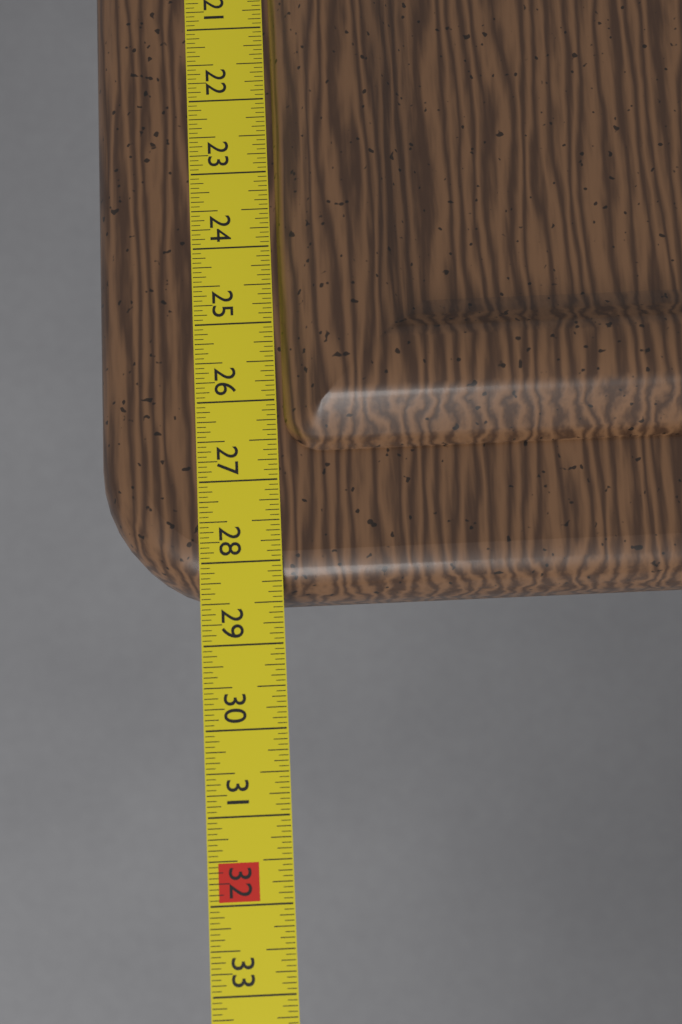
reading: 28.4375 in
